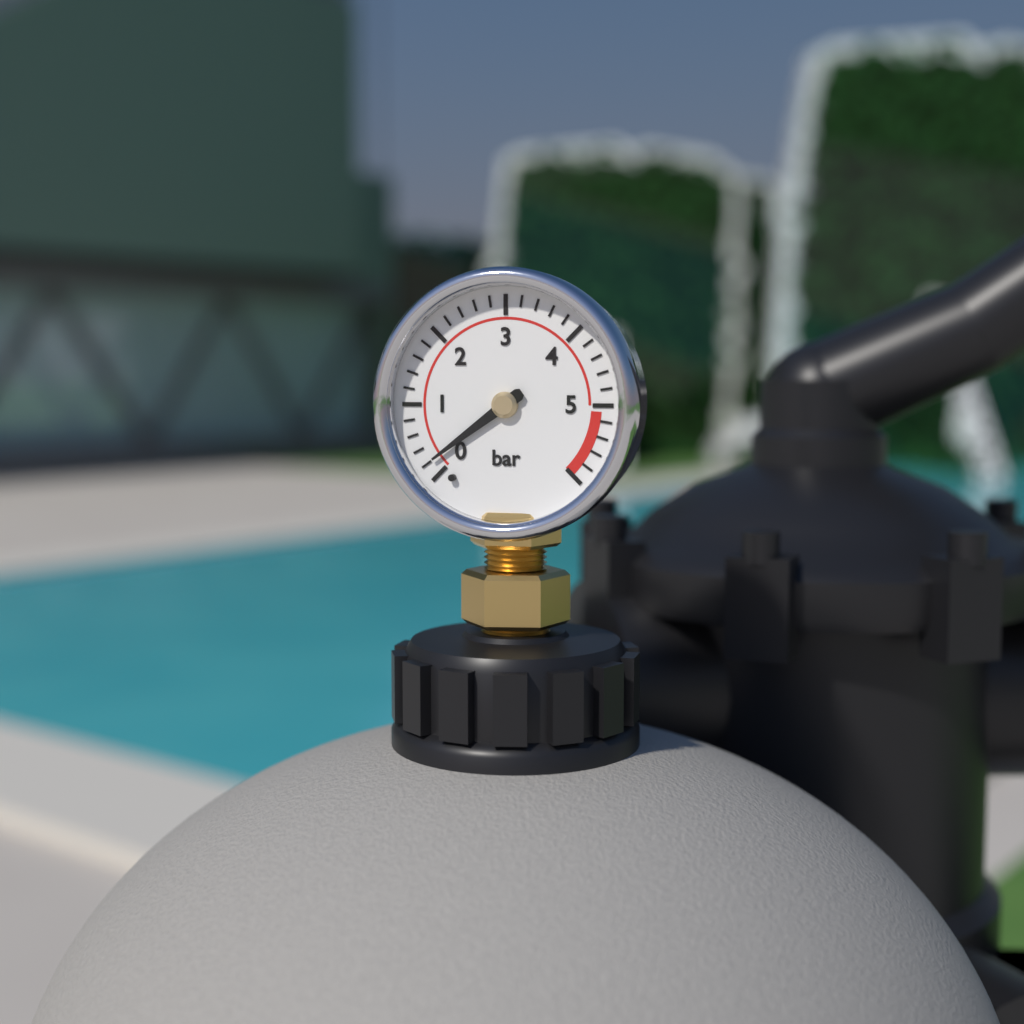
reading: 0.2 bar
